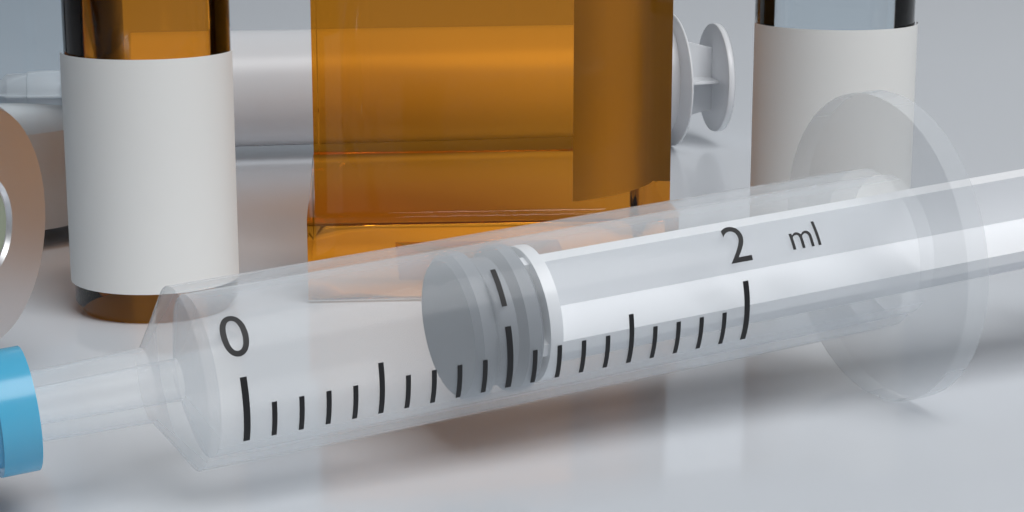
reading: 0.9 ml
